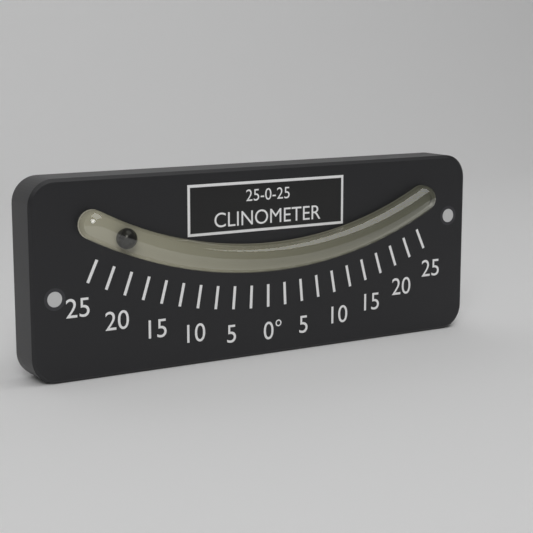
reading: -22.5 °
